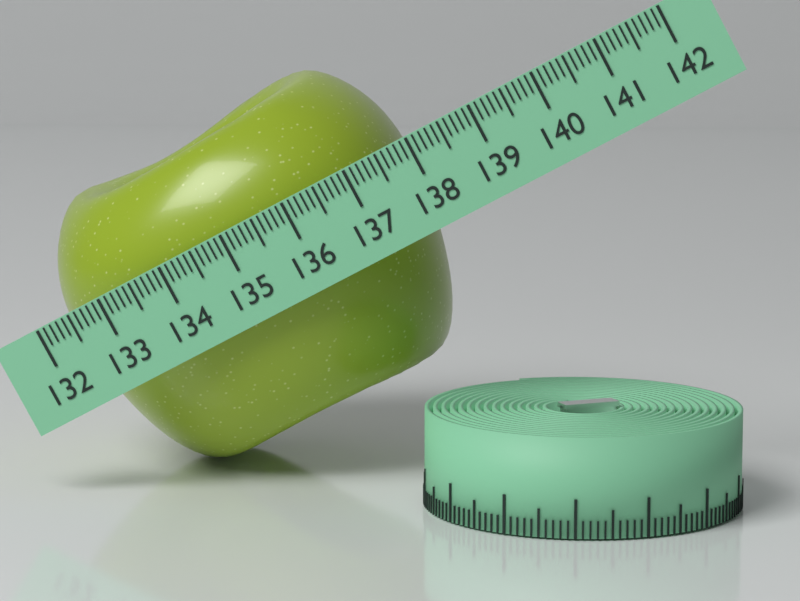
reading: 137.7 (no unit)
